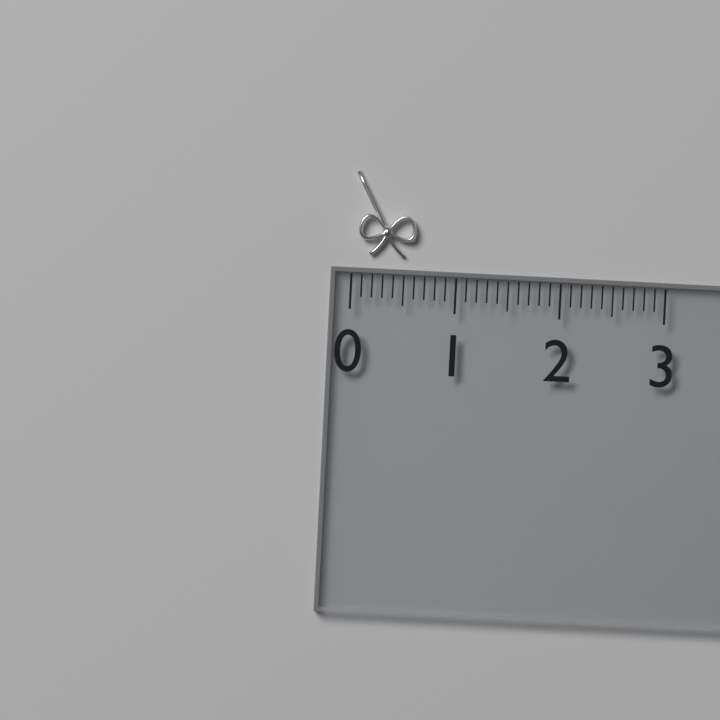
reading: 0.6 (no unit)
